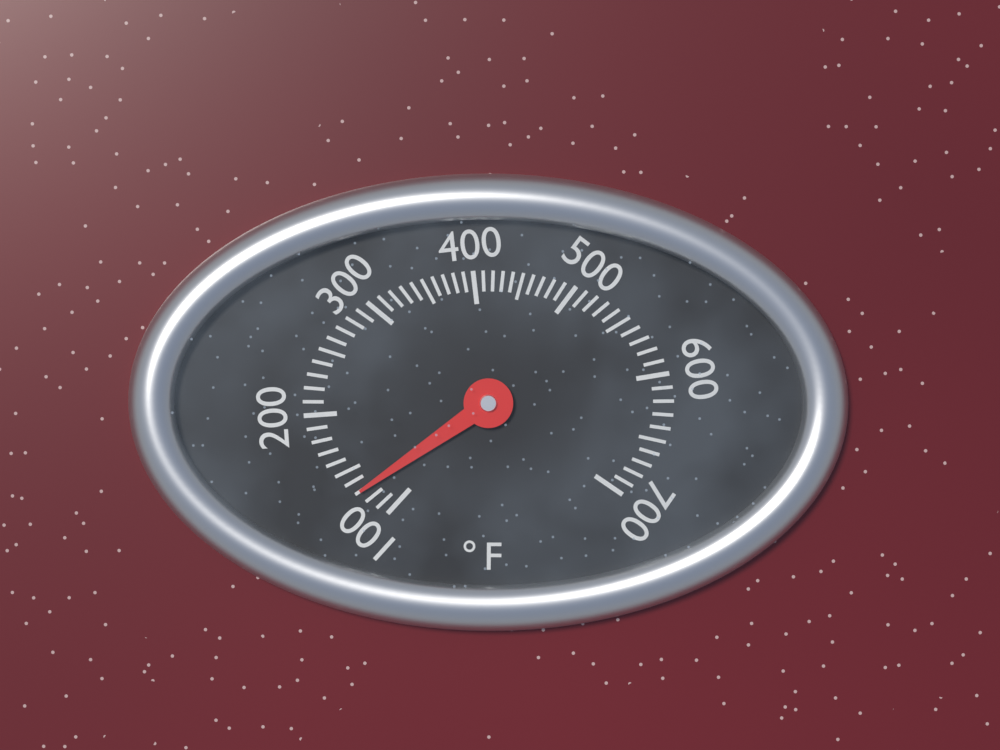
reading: 130 °F
